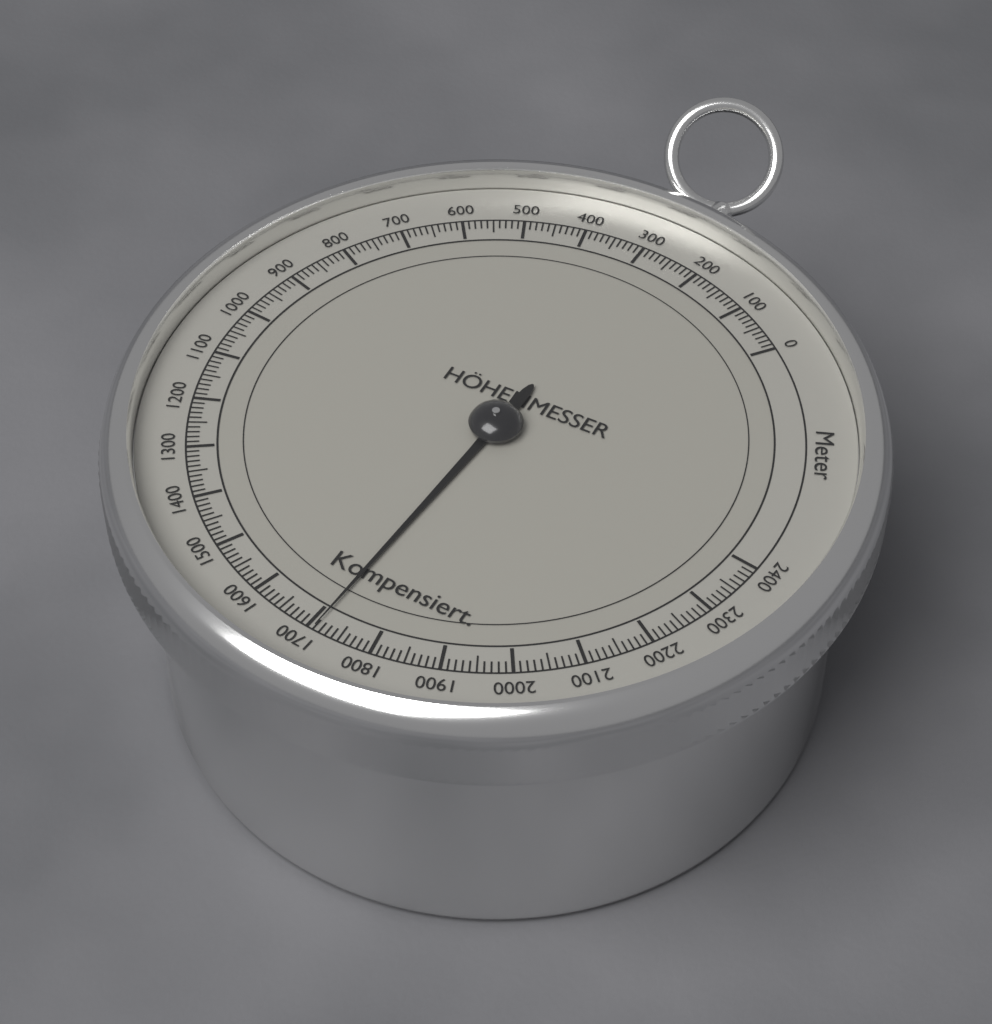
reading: 1710 m
